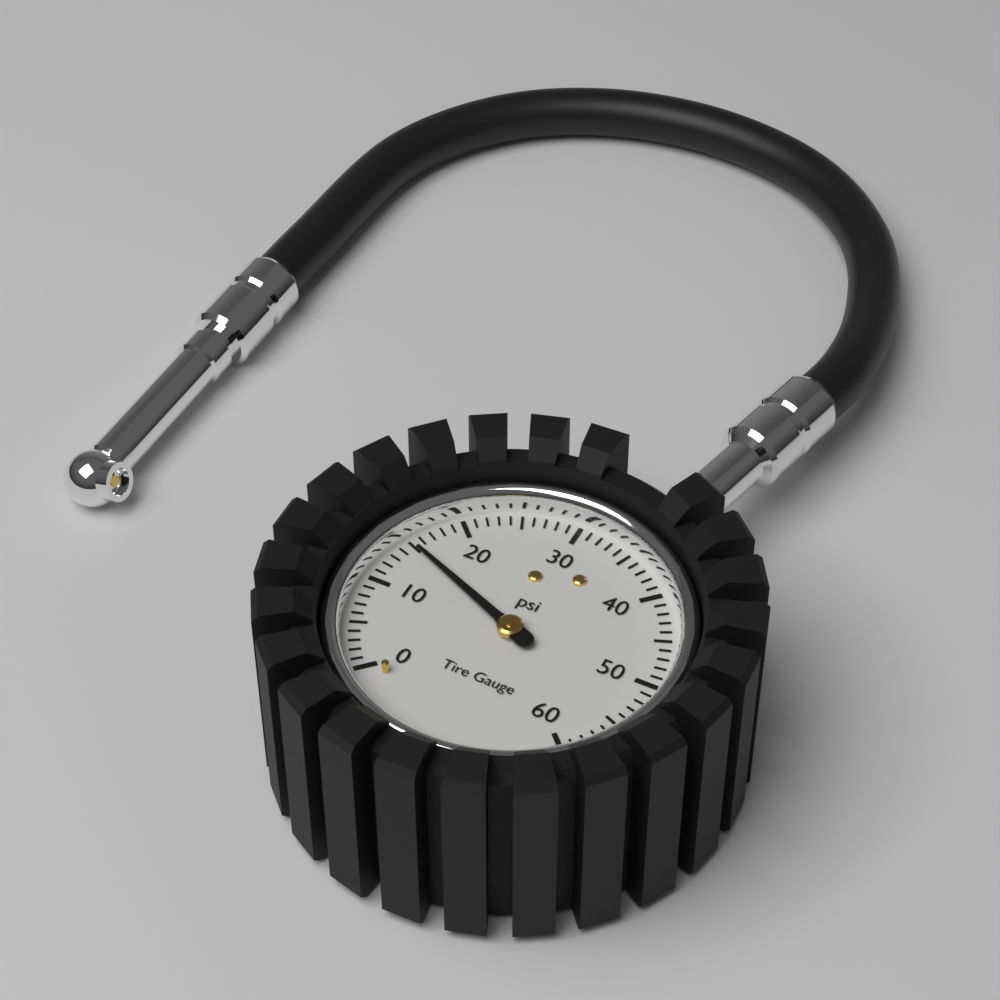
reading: 15 psi
